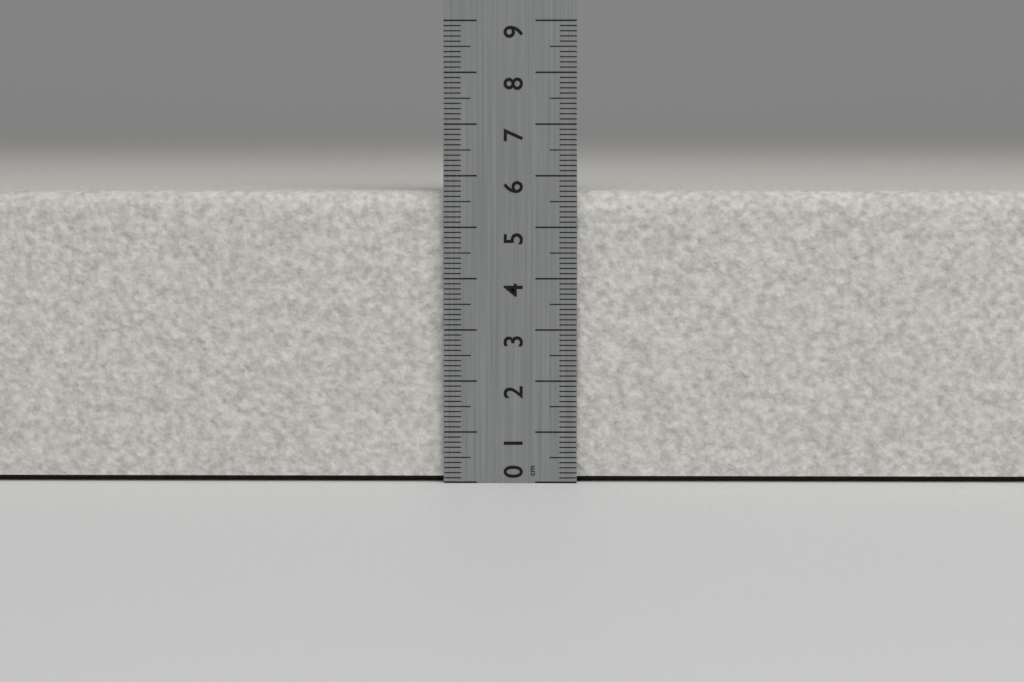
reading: 5.7 cm
